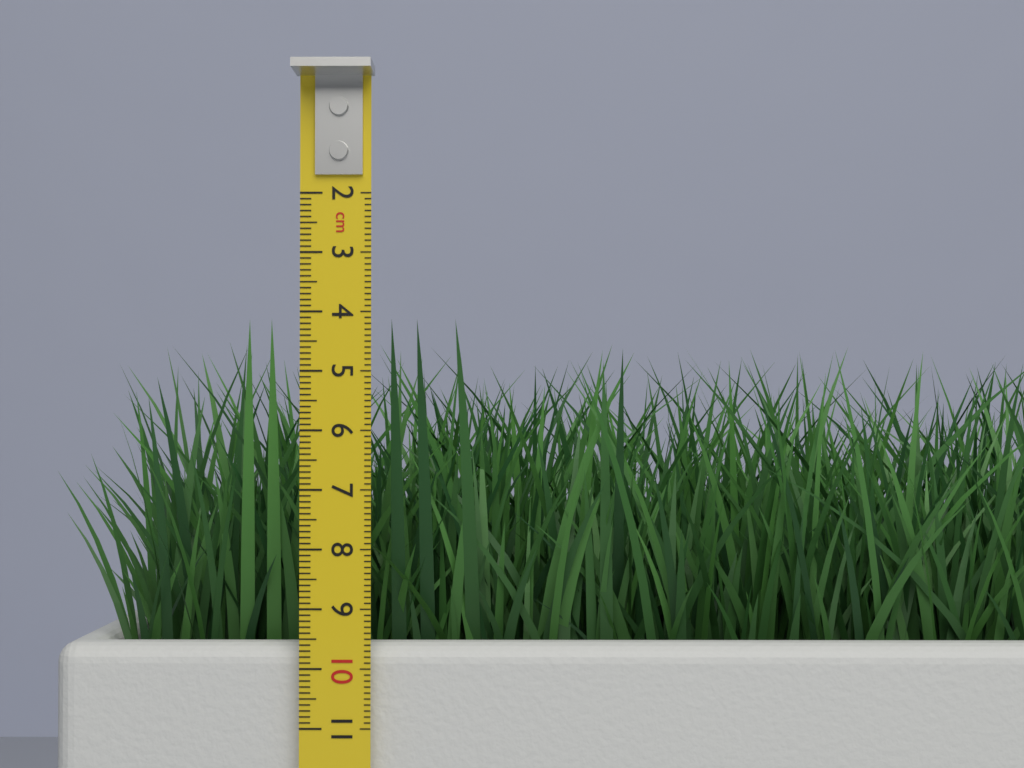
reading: 4.1 cm
